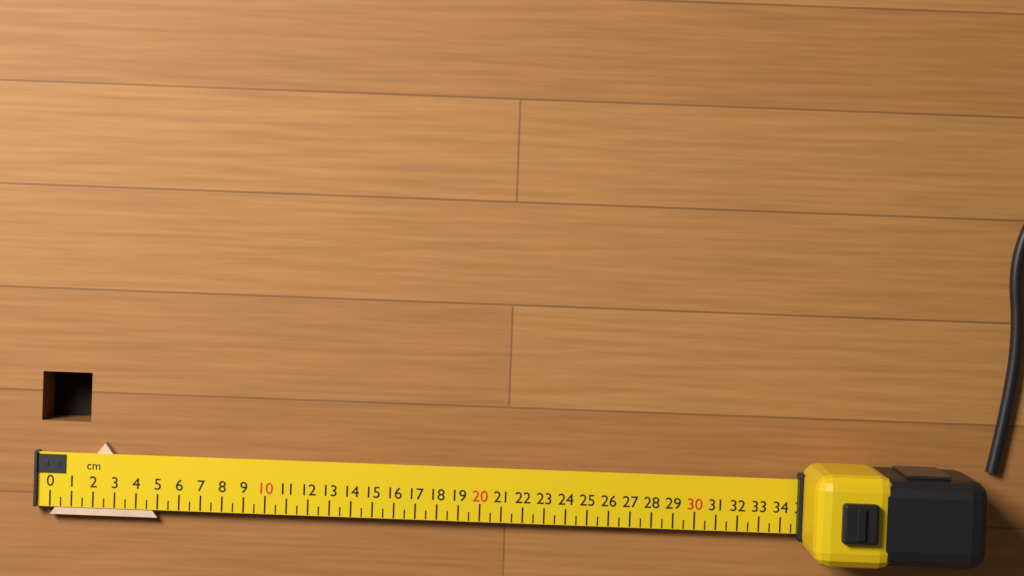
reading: 5.0 cm
